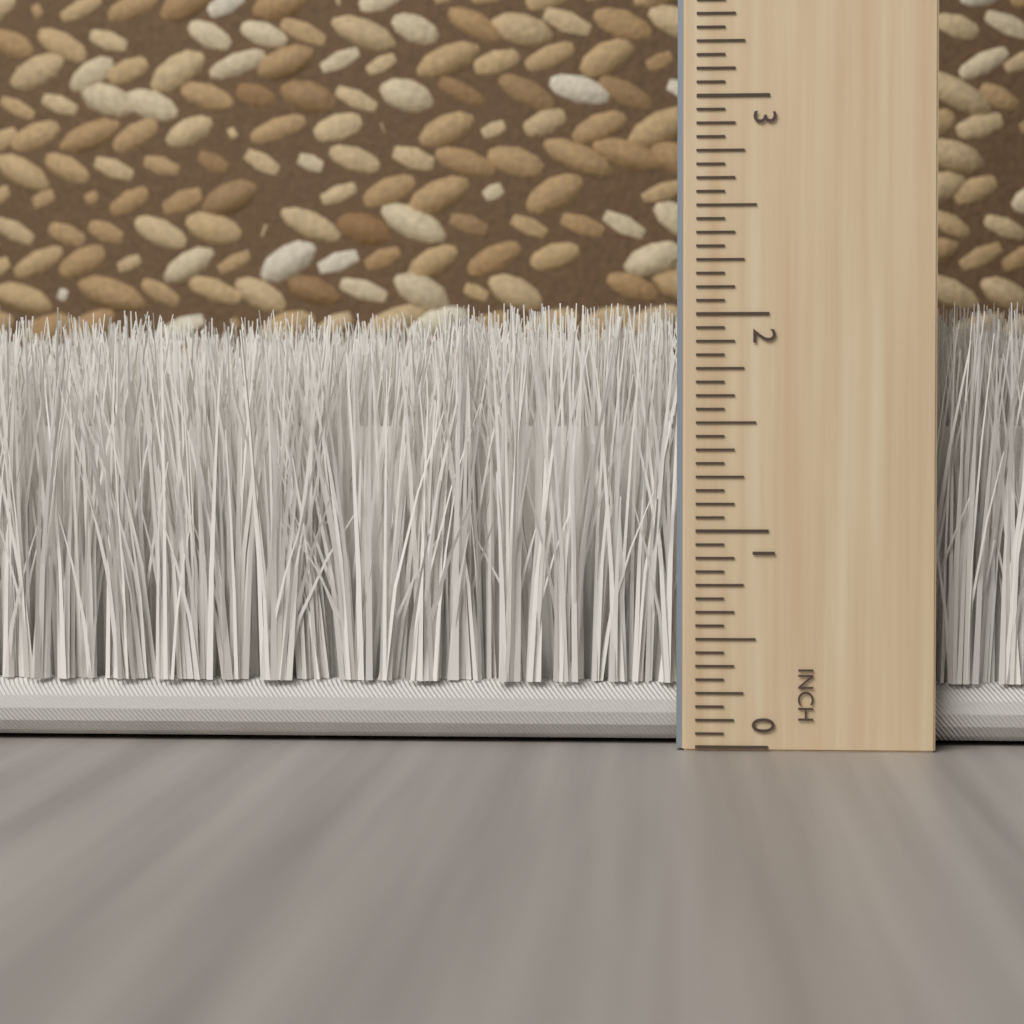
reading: 2.0625 inch
